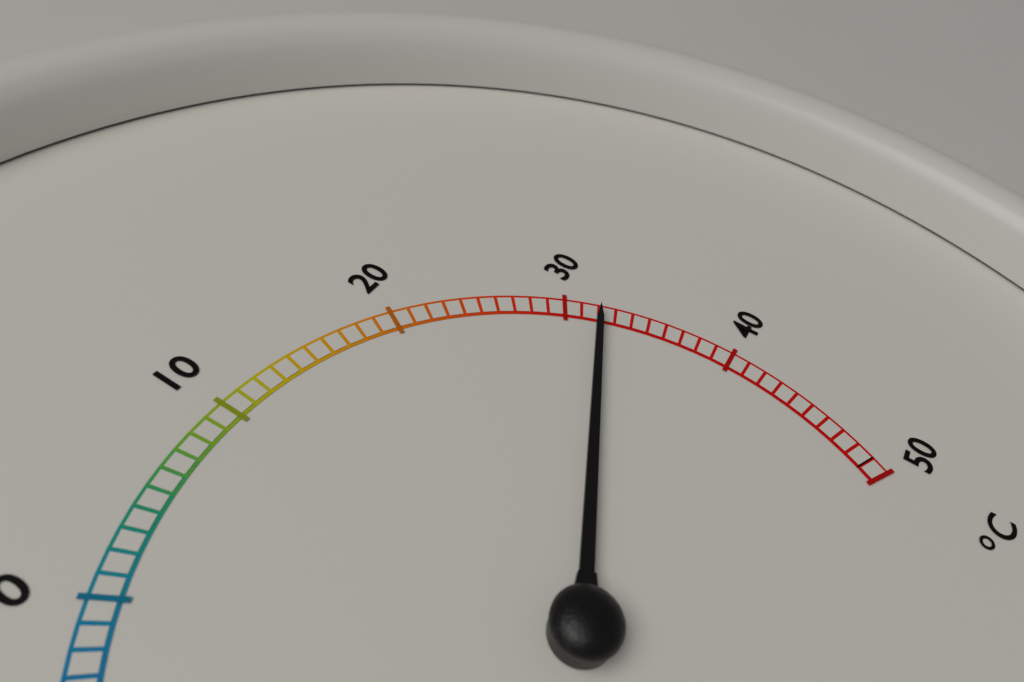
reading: 32 °C
